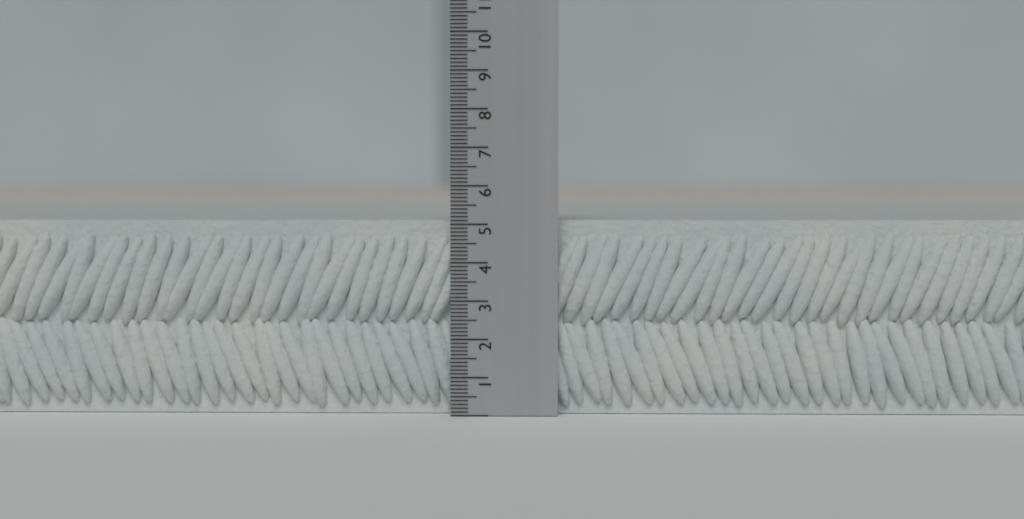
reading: 5.1 (no unit)
